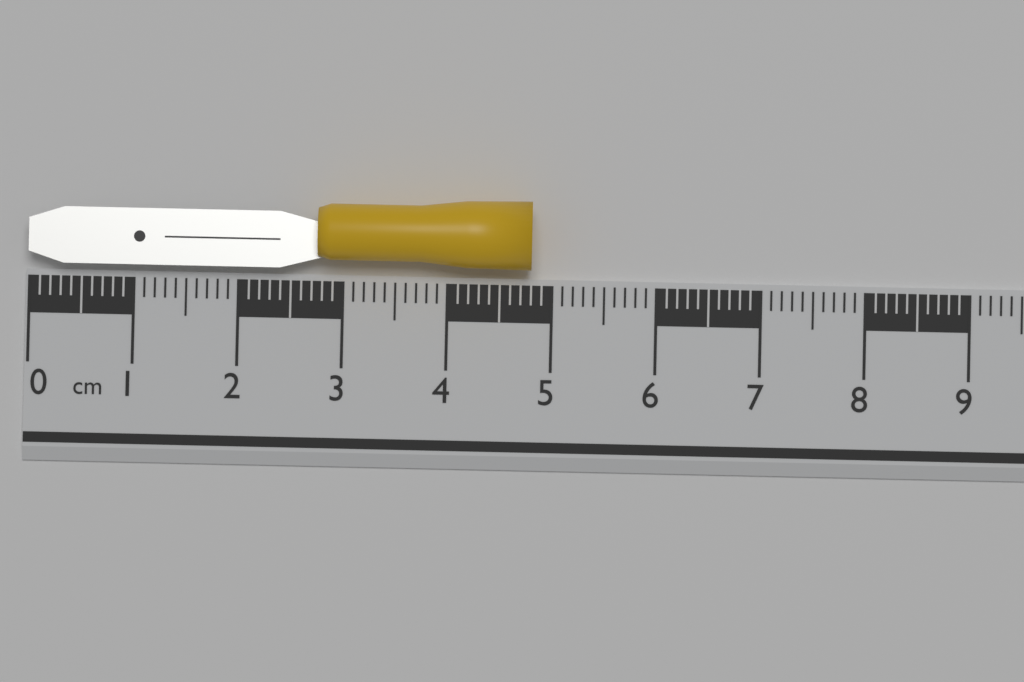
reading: 4.8 cm
